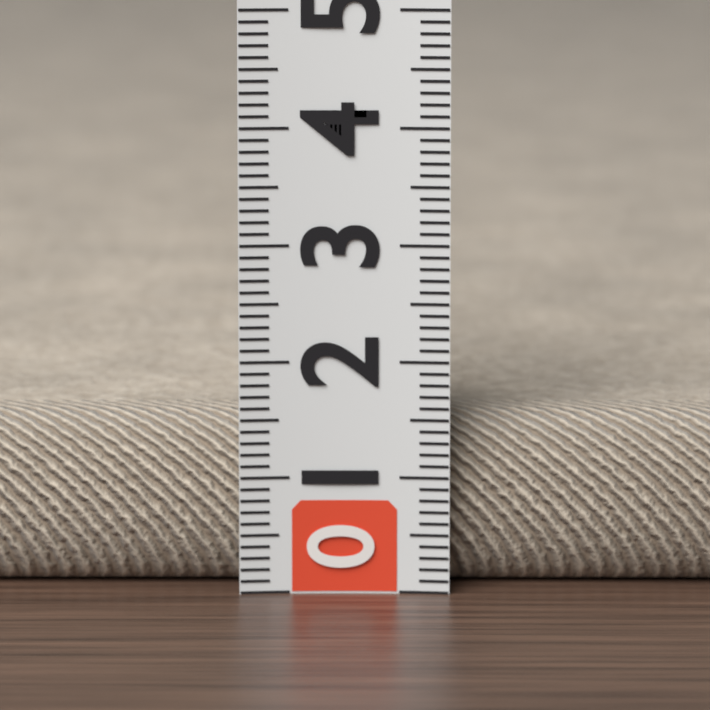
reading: 1.5 (no unit)
